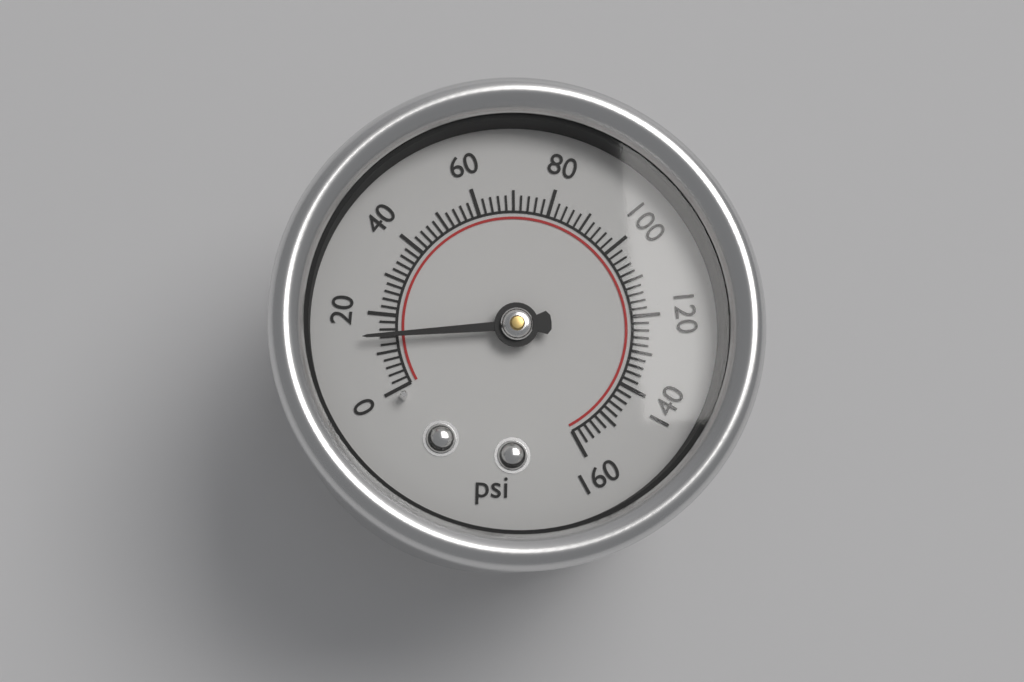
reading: 14 psi
